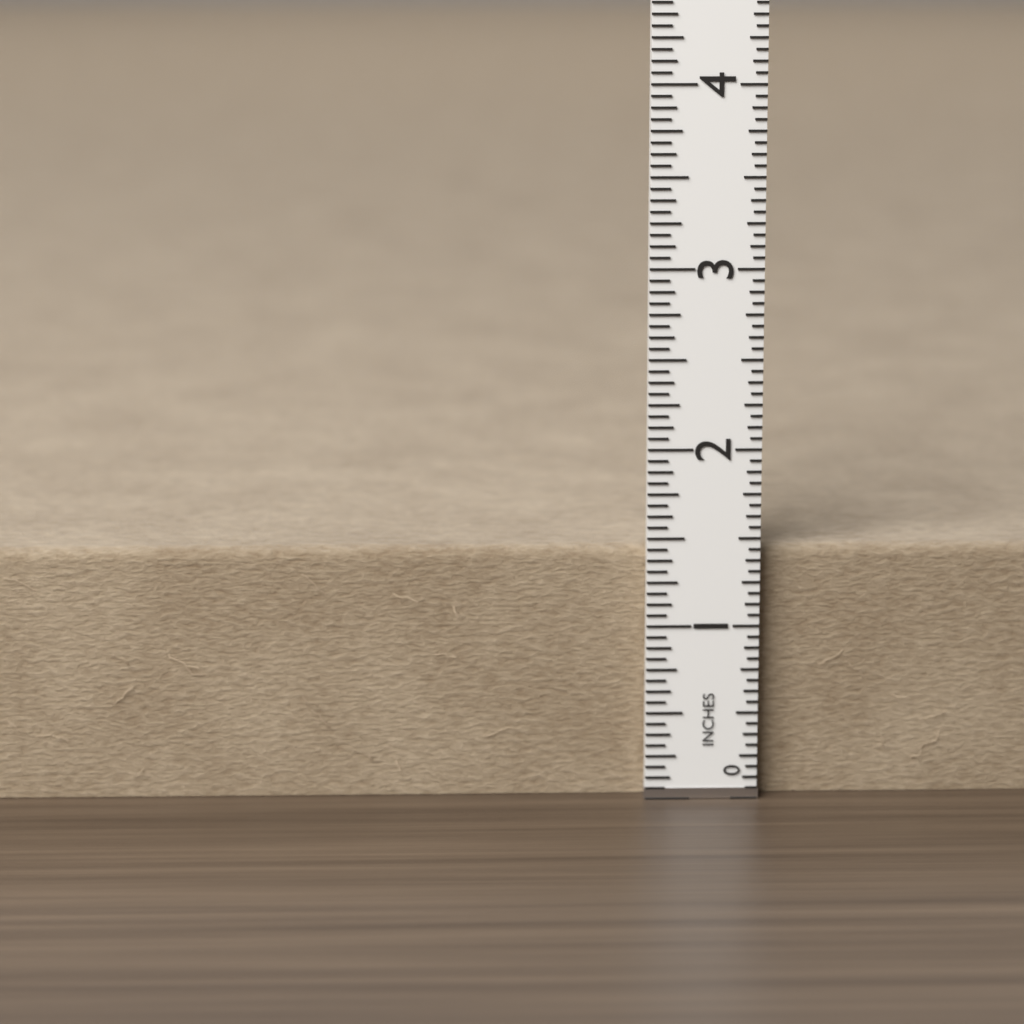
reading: 1.4375 in
